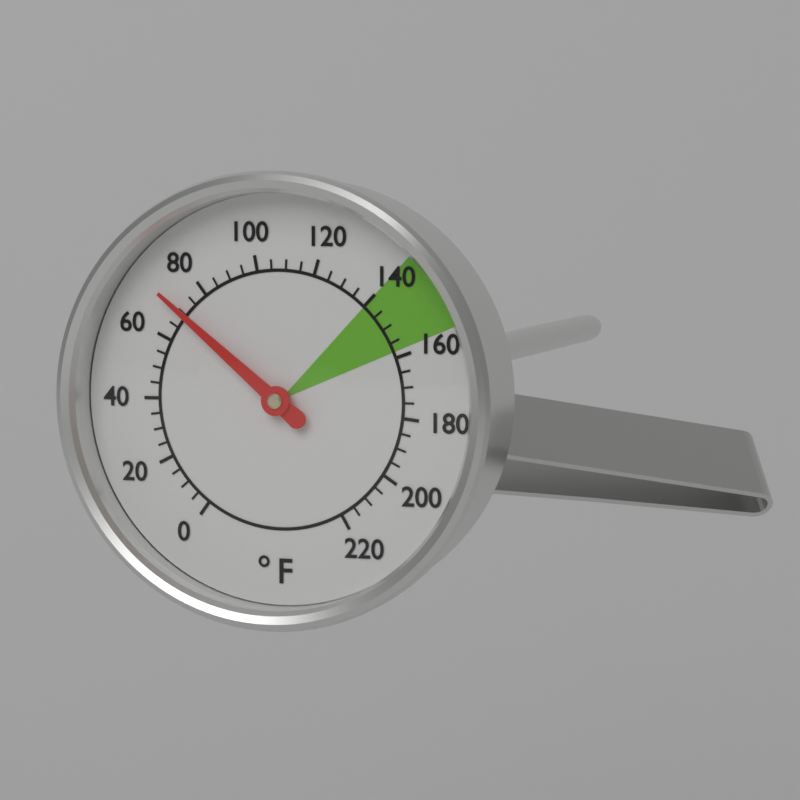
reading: 70 °F
